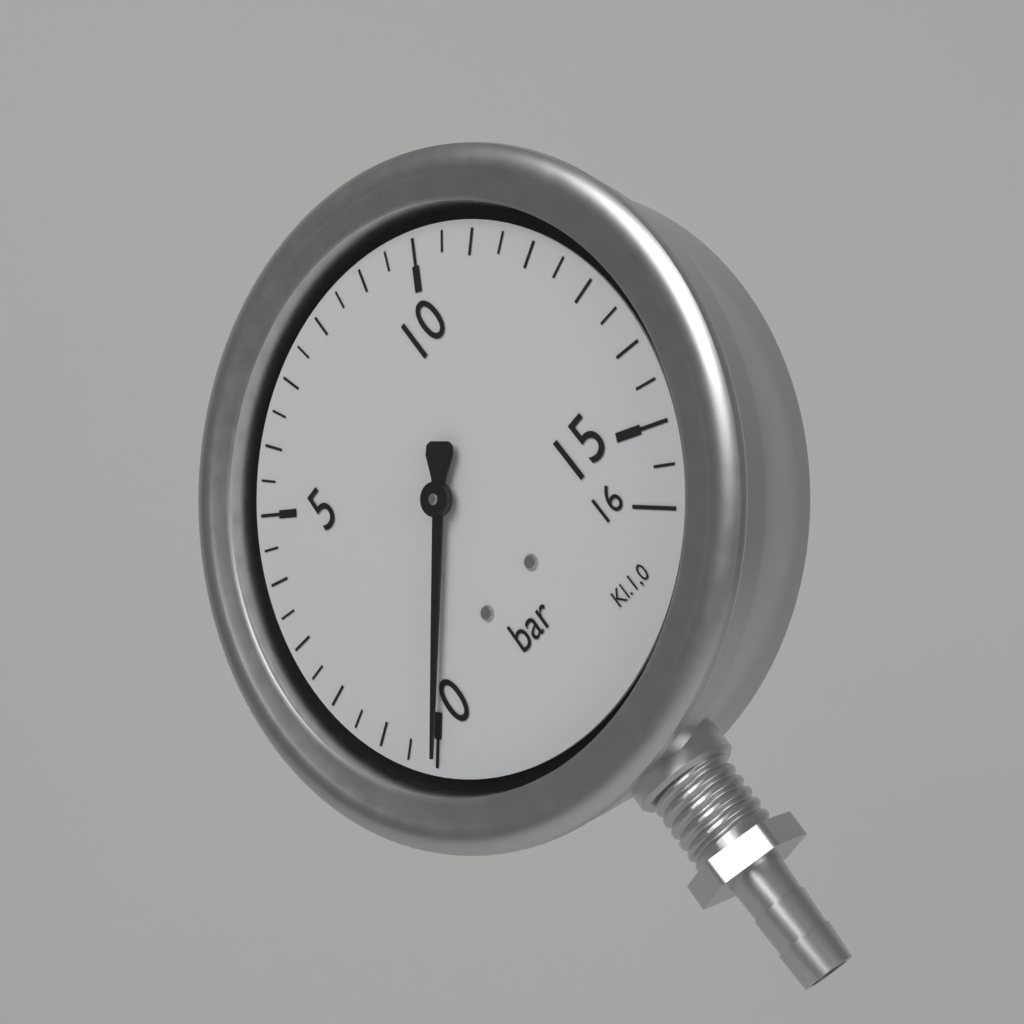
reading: 0.0 bar
